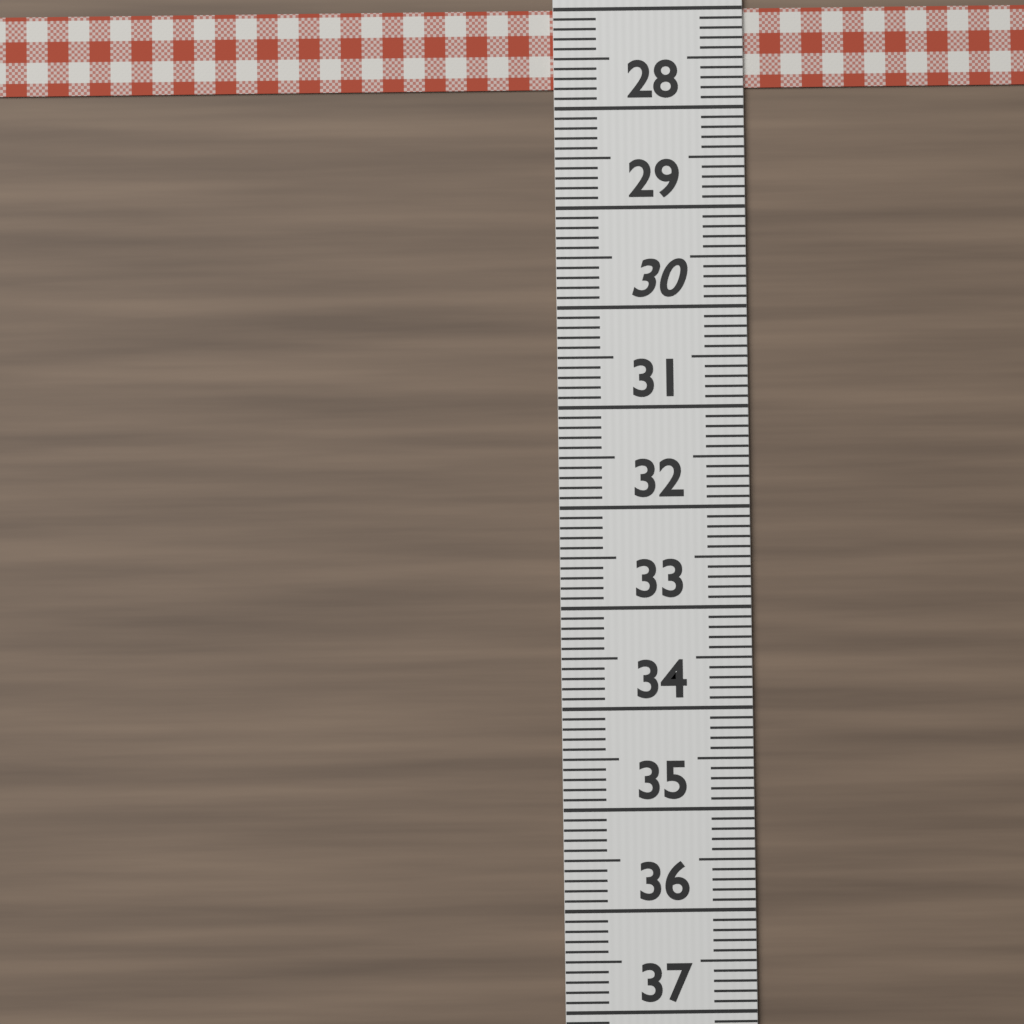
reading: 27.8 (no unit)
